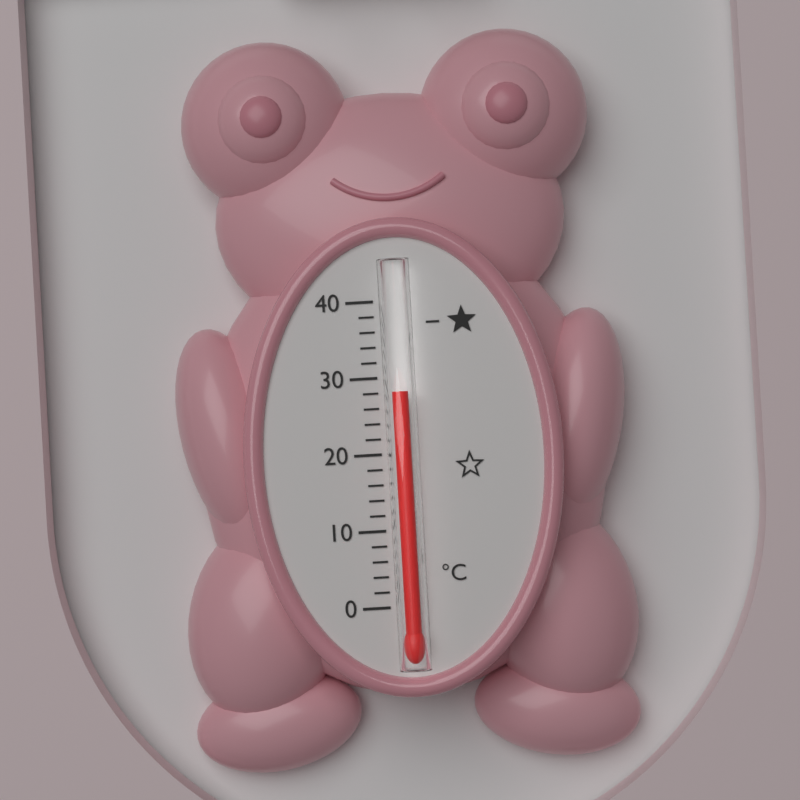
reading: 28 °C
